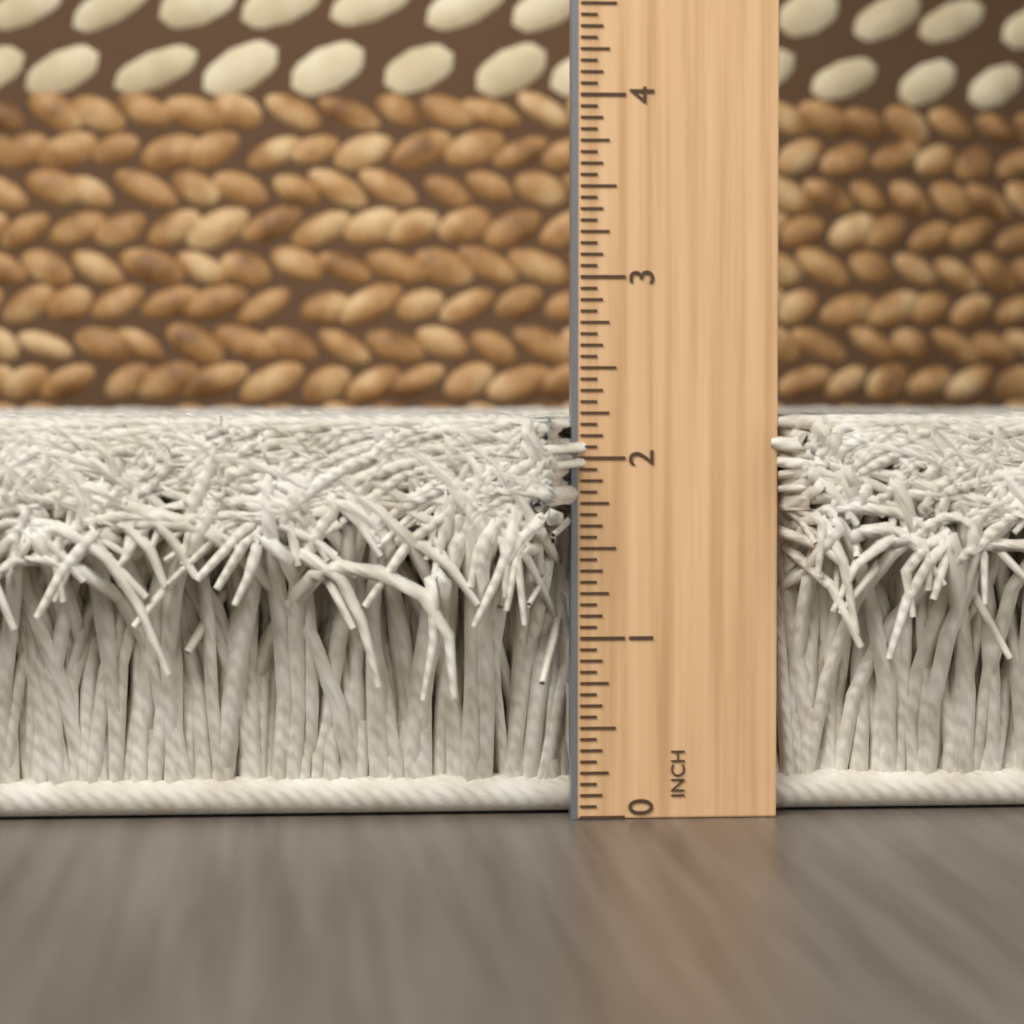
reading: 2.2500 in
